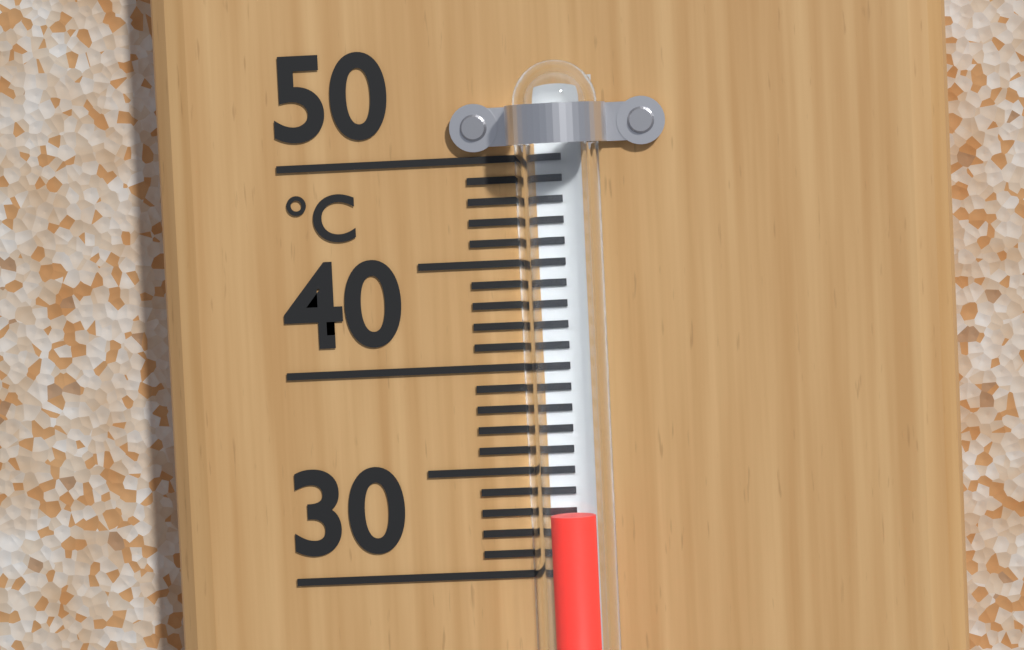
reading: 33 °C
